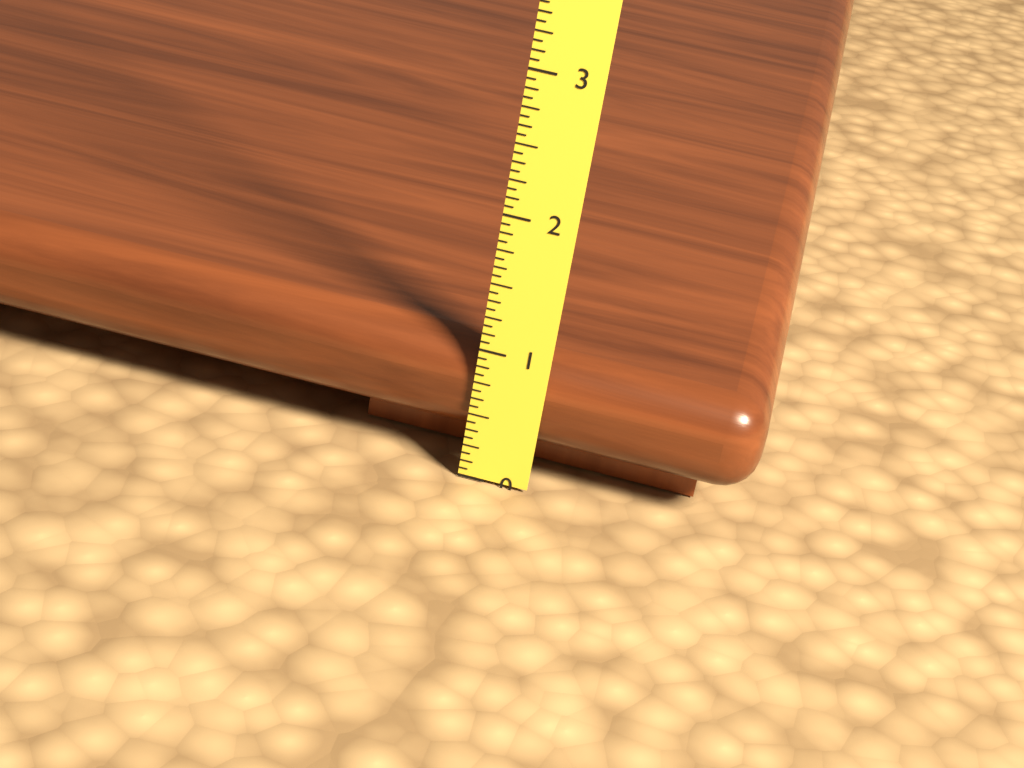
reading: 1.0000 (no unit)
